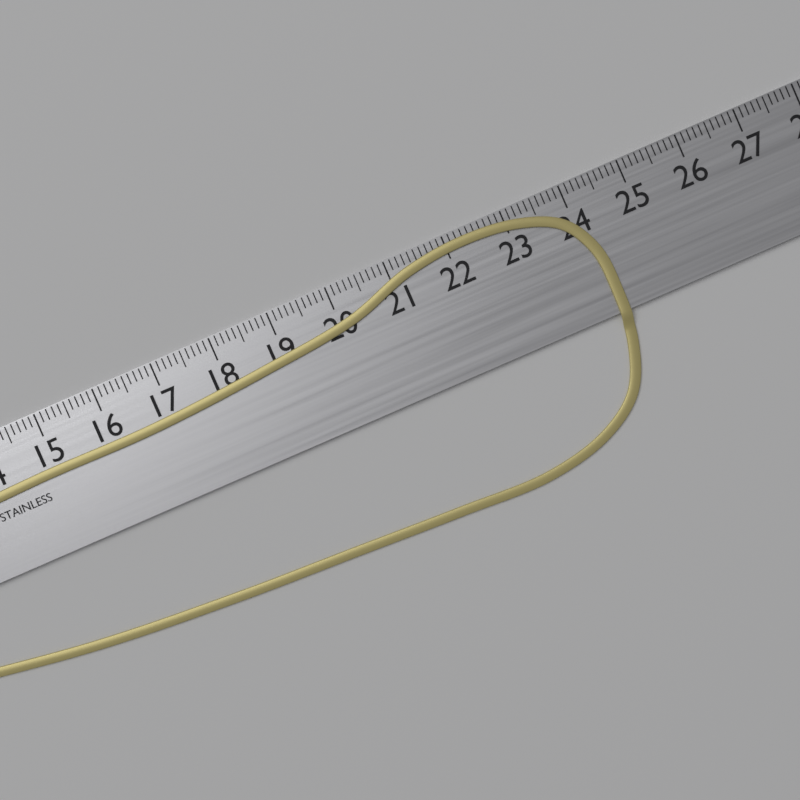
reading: 24.3 cm
